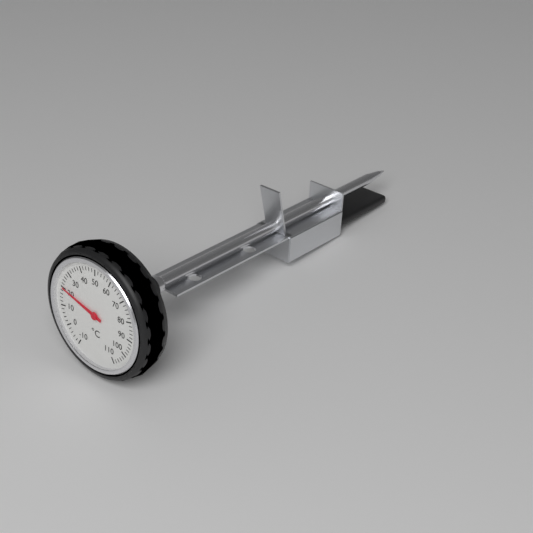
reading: 20 °C
